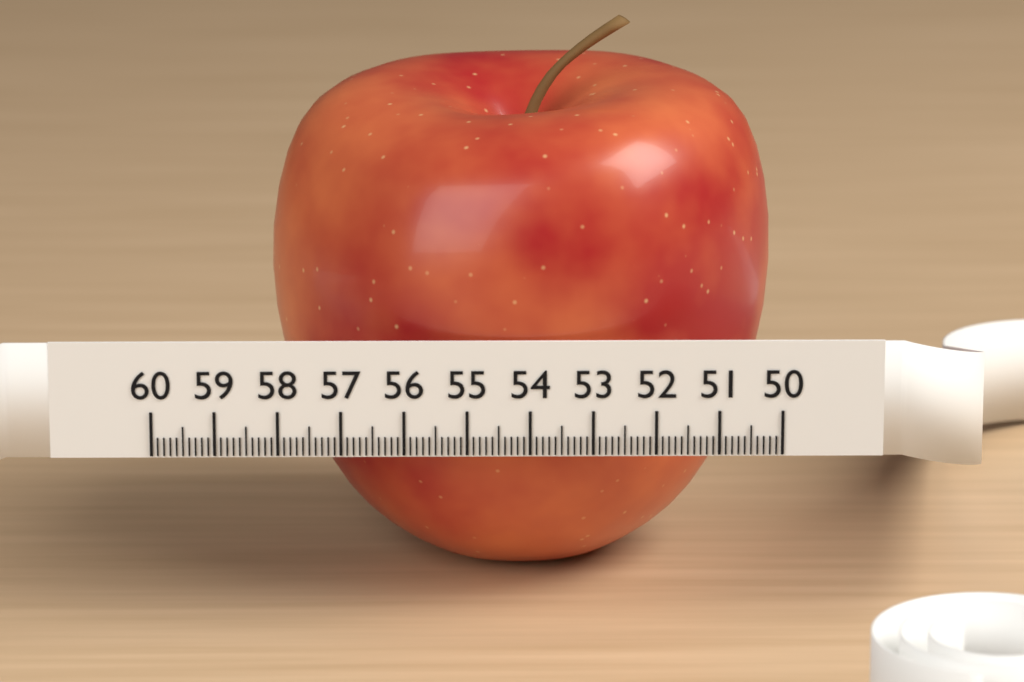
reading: 58.2 (no unit)
